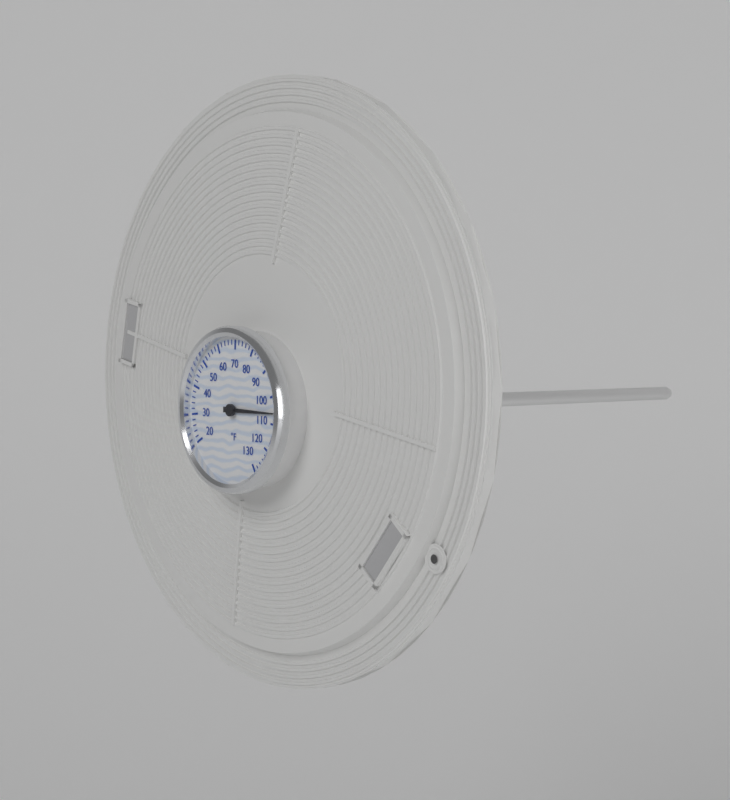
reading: 106 °F
